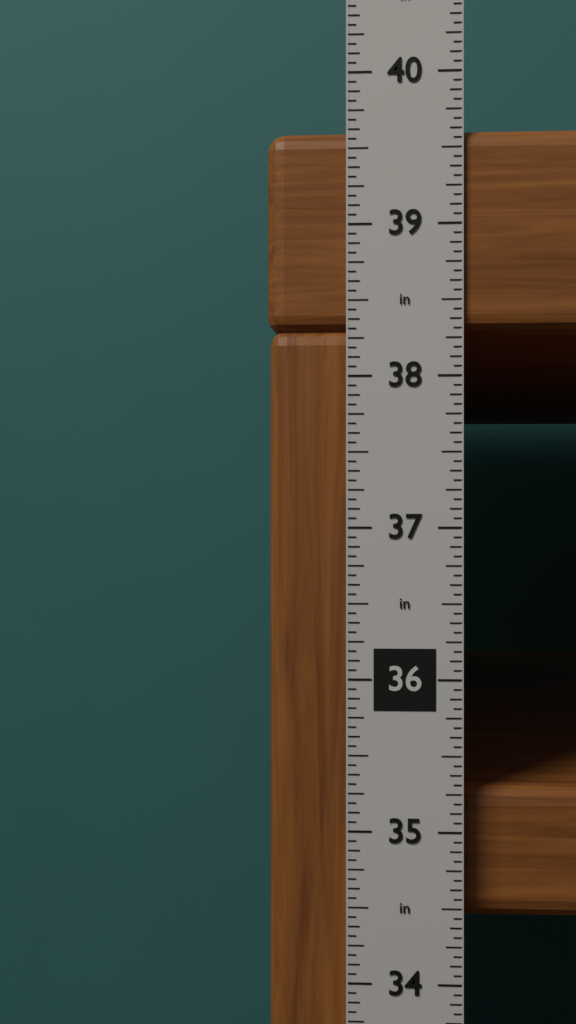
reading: 39.6250 in
